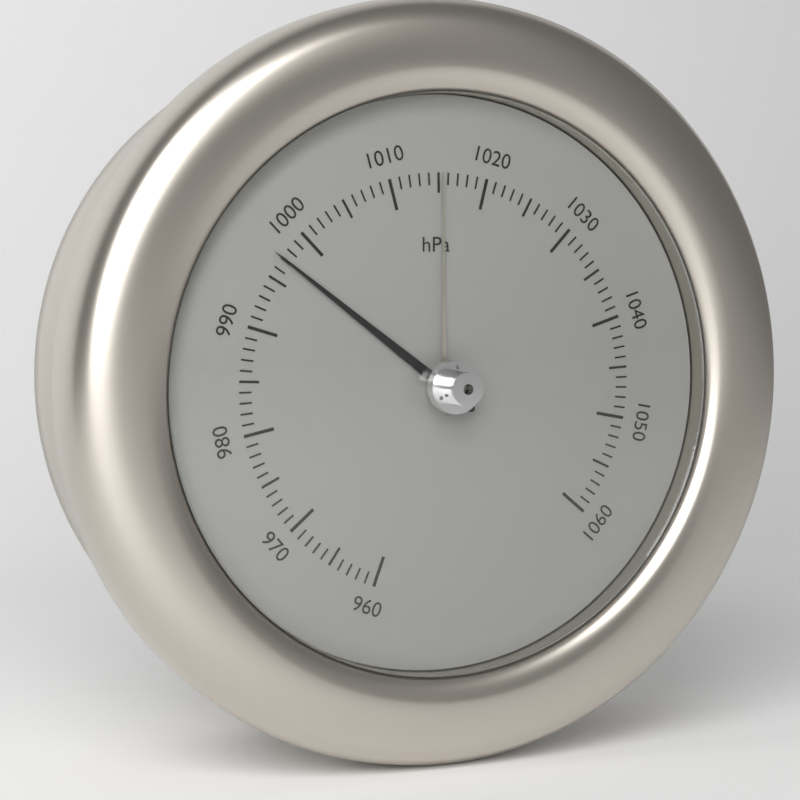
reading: 997 hPa
